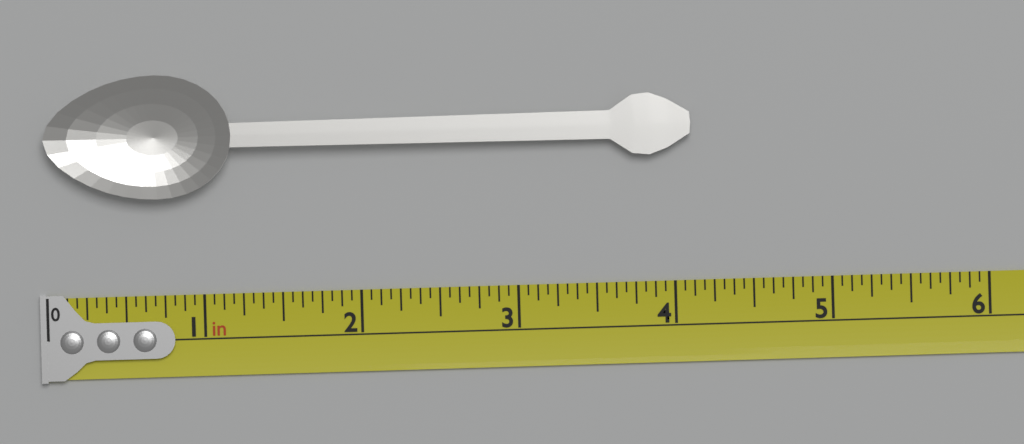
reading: 4.1250 in
